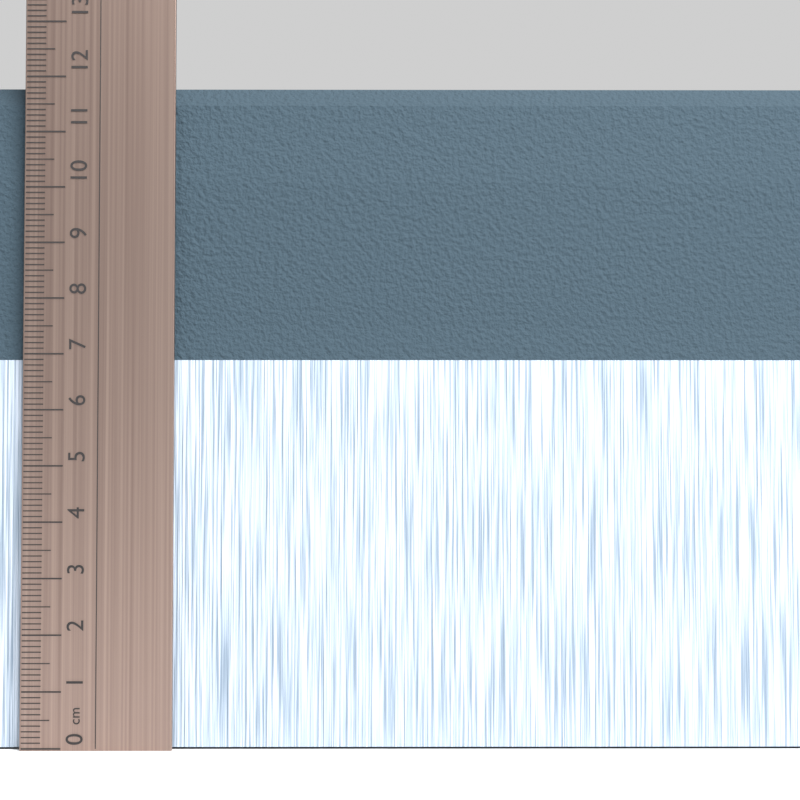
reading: 11.9 cm
